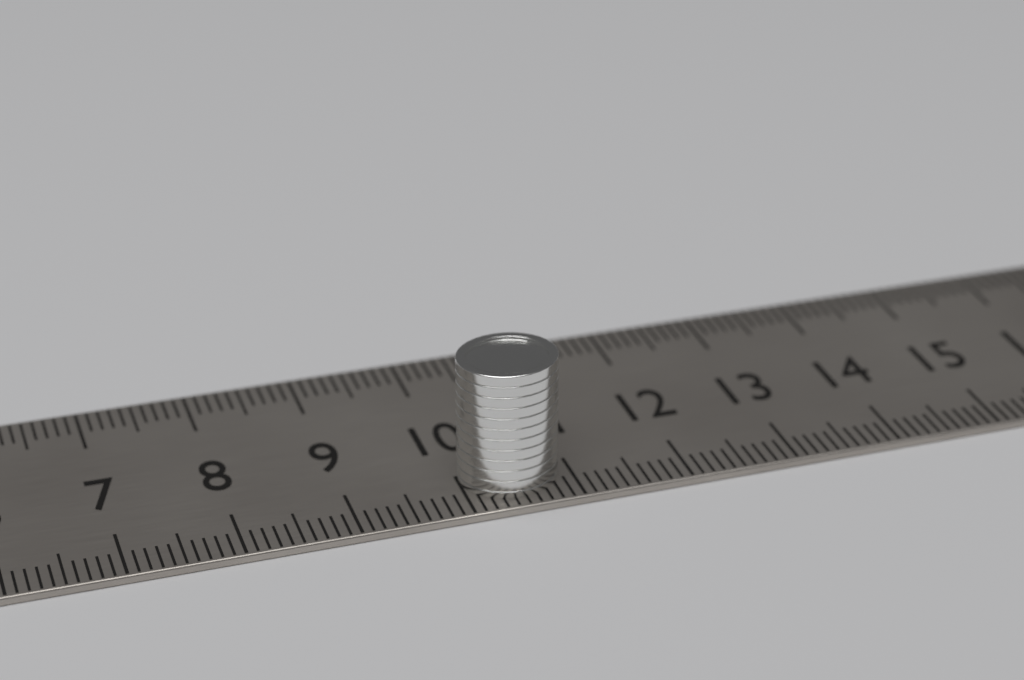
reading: 10.9 cm
